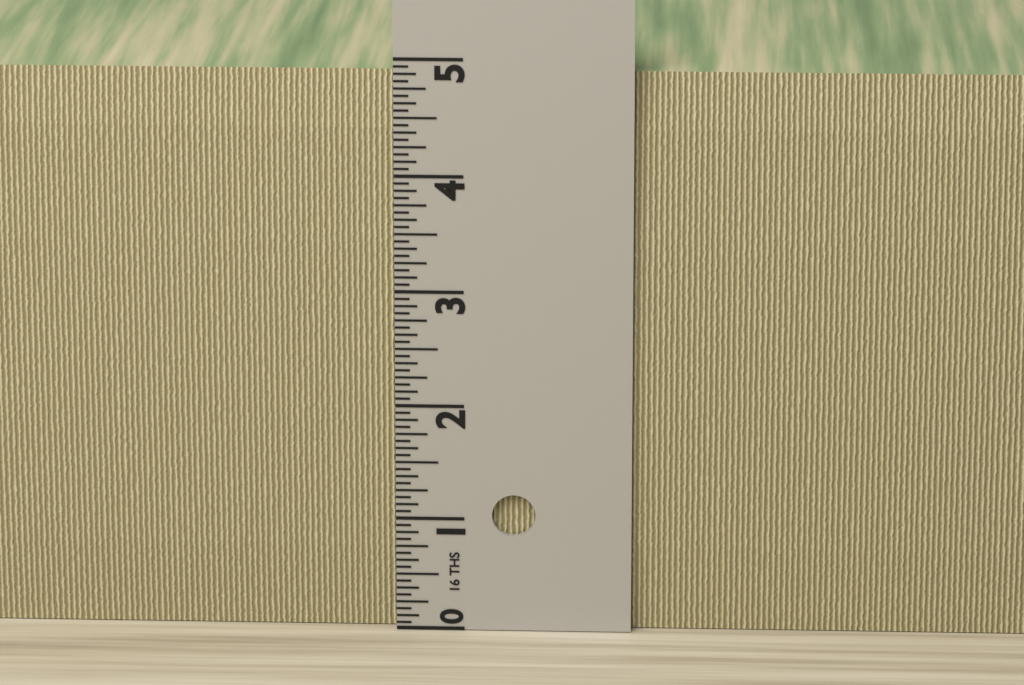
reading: 4.8750 in
